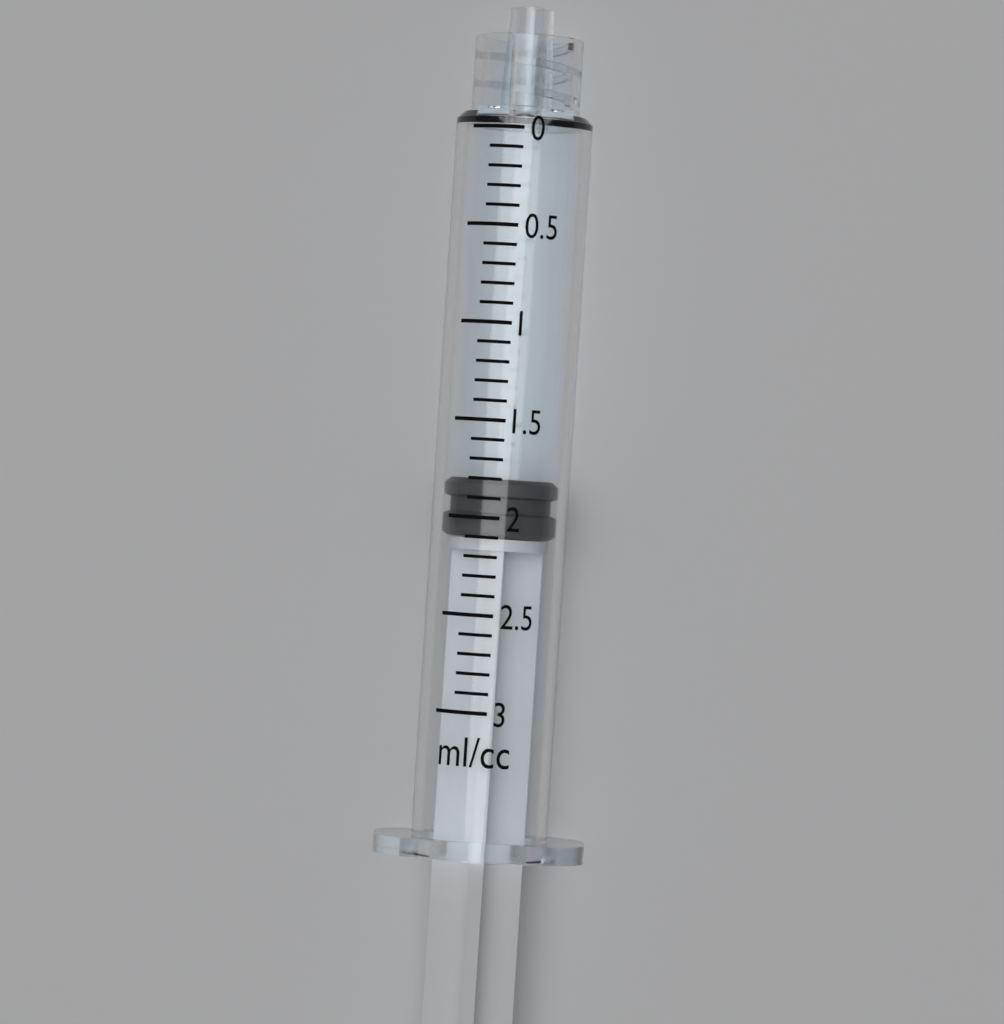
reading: 1.8 ml
